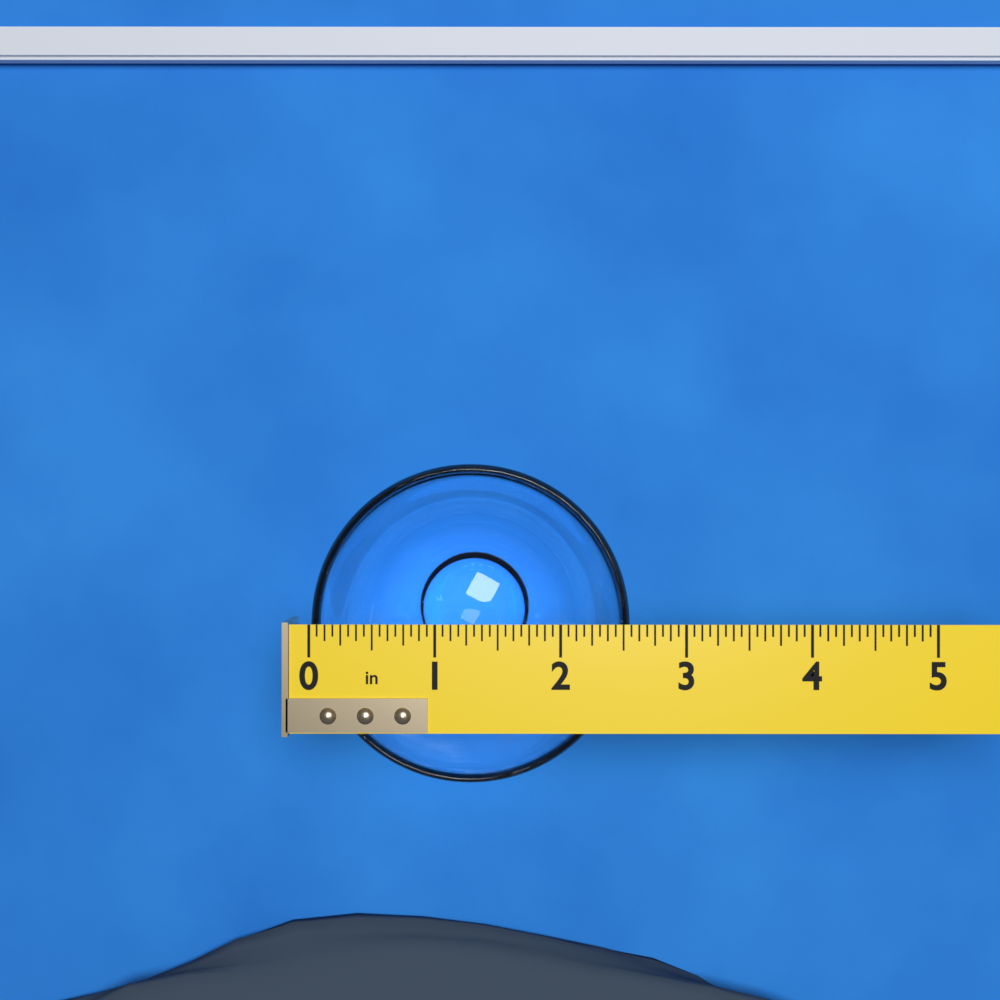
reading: 2.5625 in
